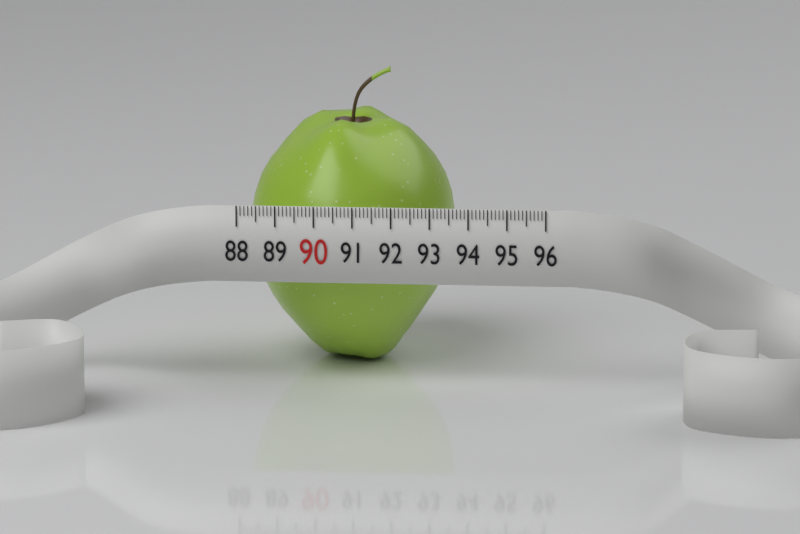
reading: 93.4 (no unit)
